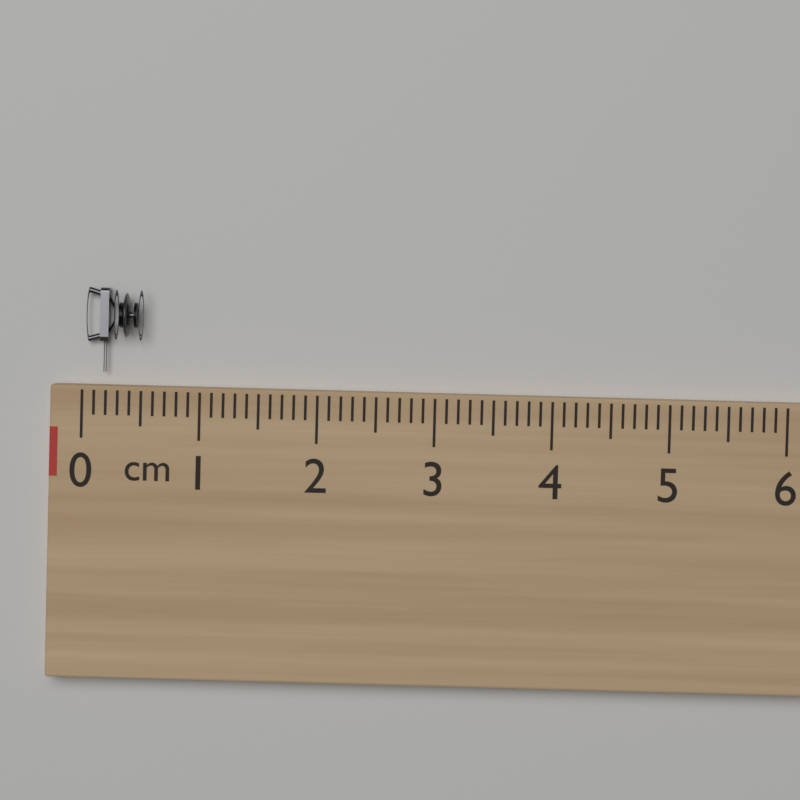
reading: 0.5 cm
